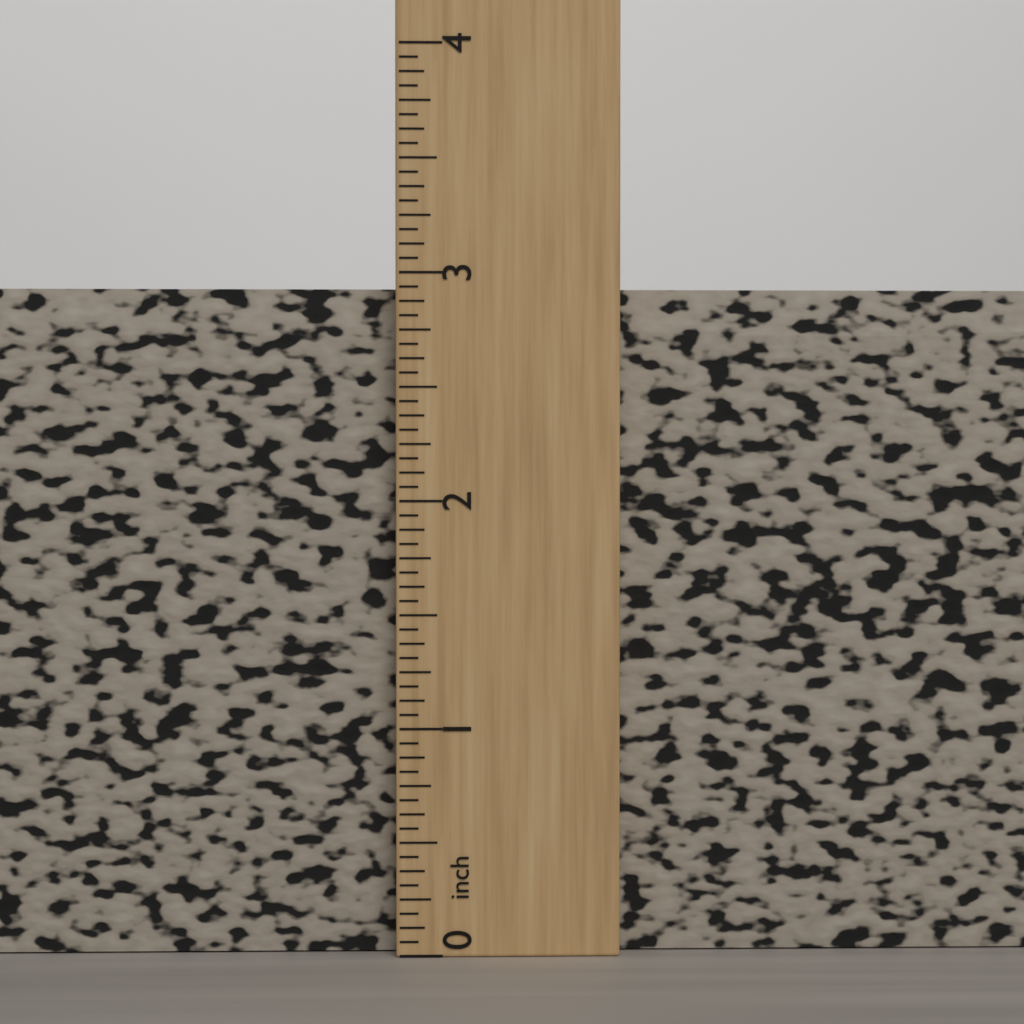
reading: 2.9375 inch
